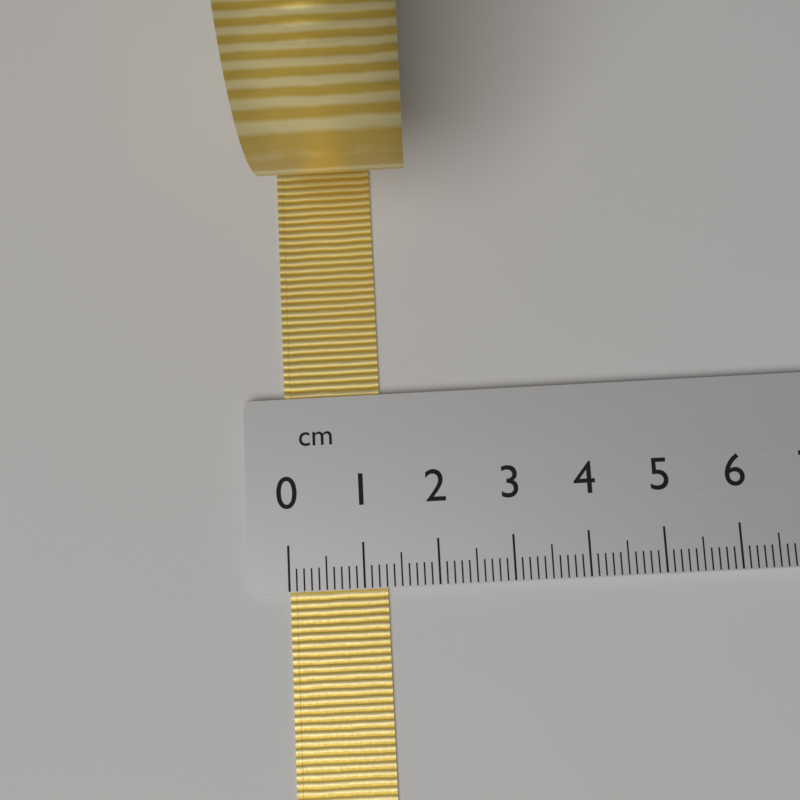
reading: 1.3 cm
